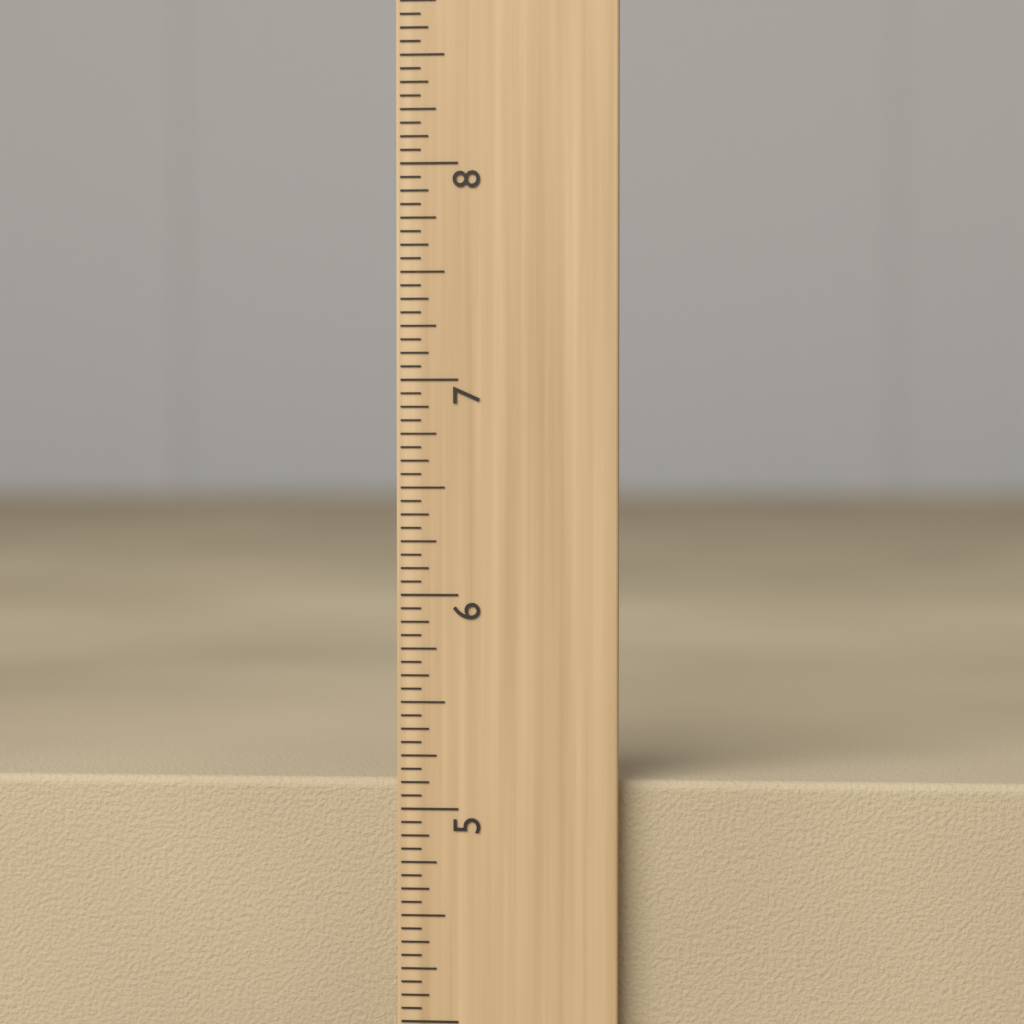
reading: 5.1250 inch
